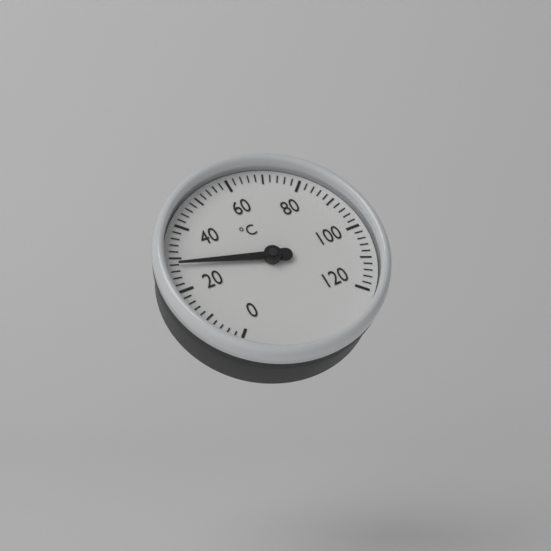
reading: 28 °C
